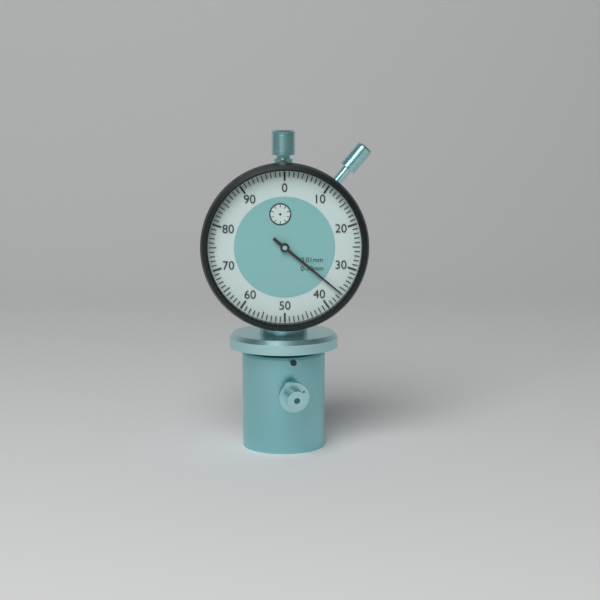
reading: 0.36 mm
